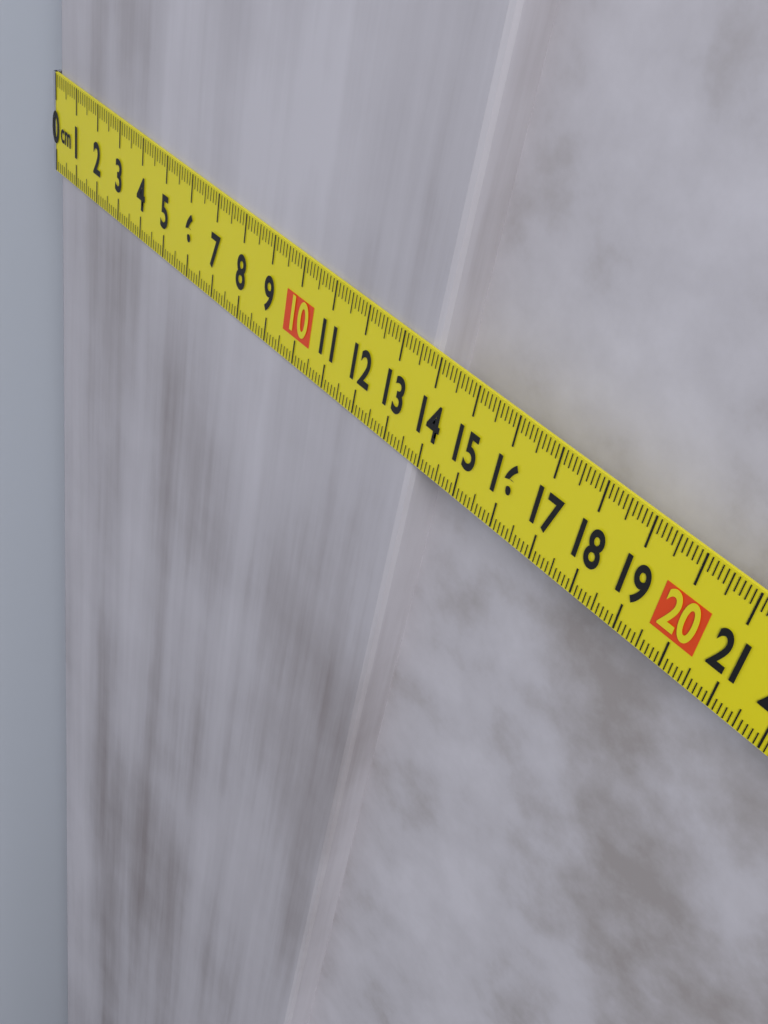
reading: 13.8 cm
